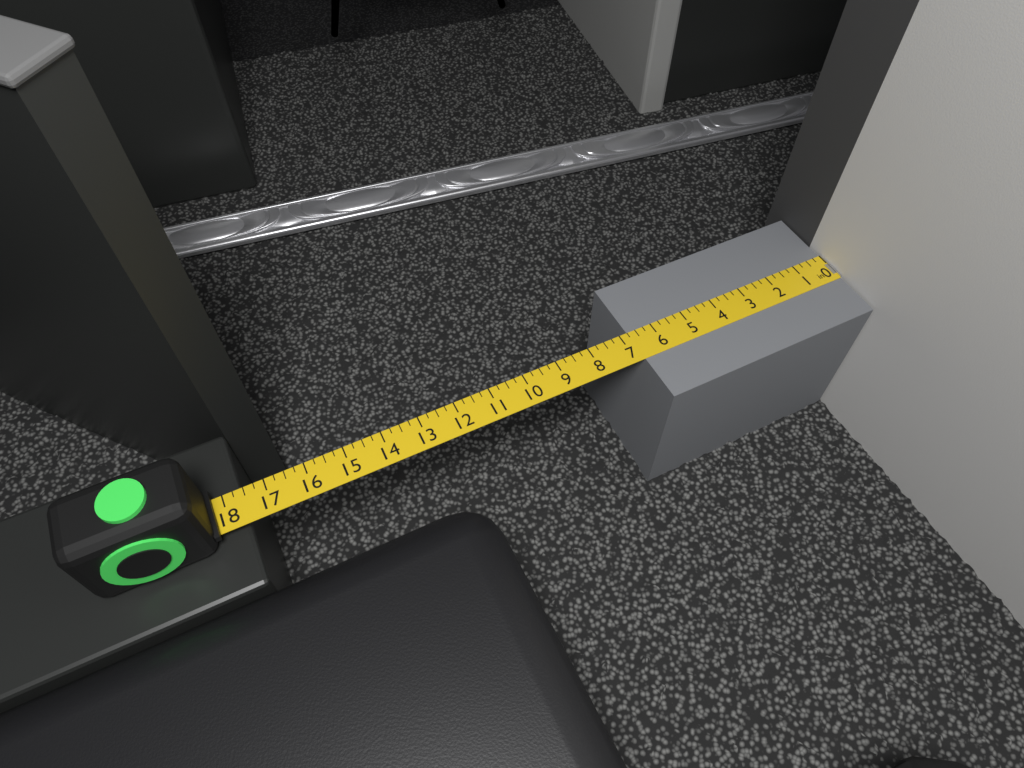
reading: 6.75 in
